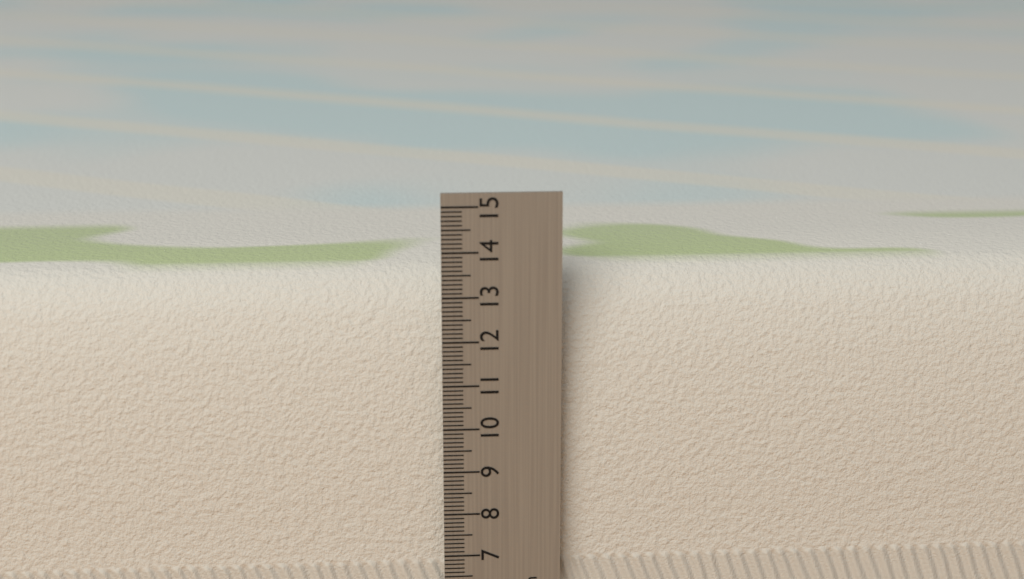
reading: 13.4 cm
